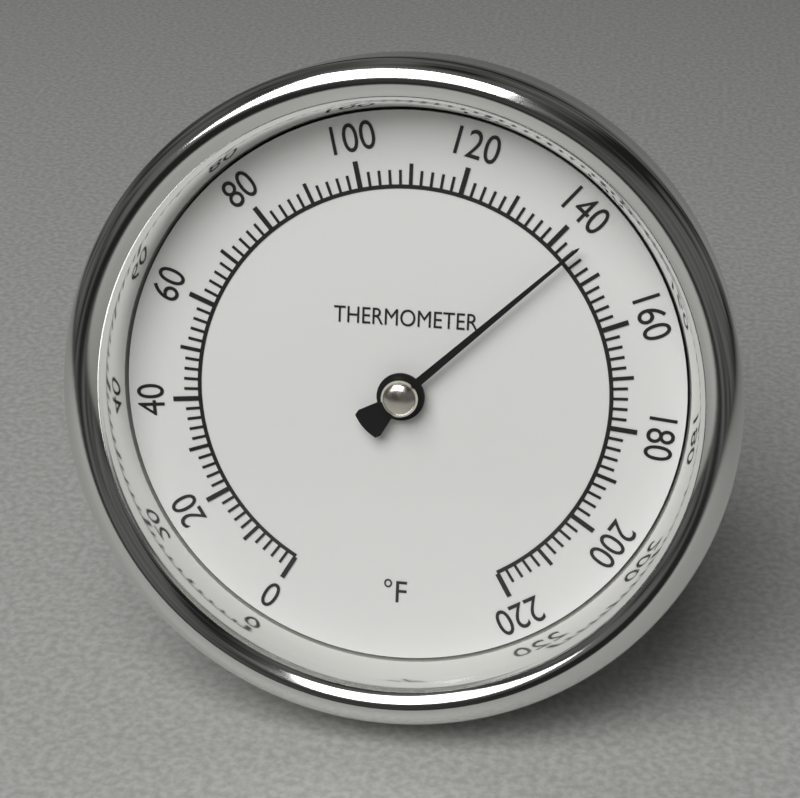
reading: 144 °F
